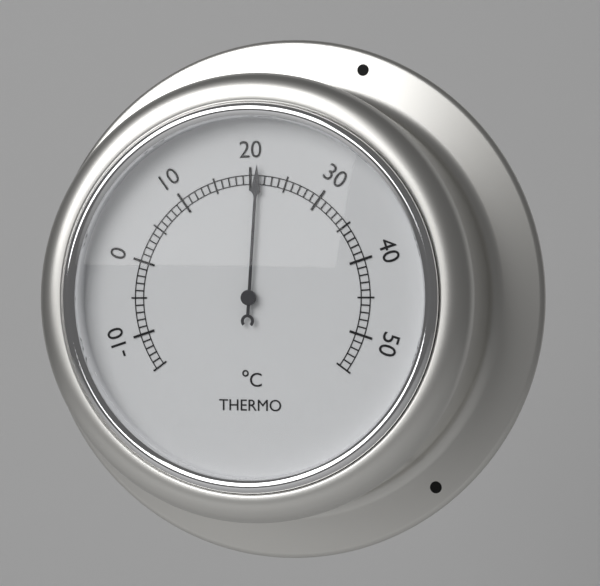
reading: 21 °C
